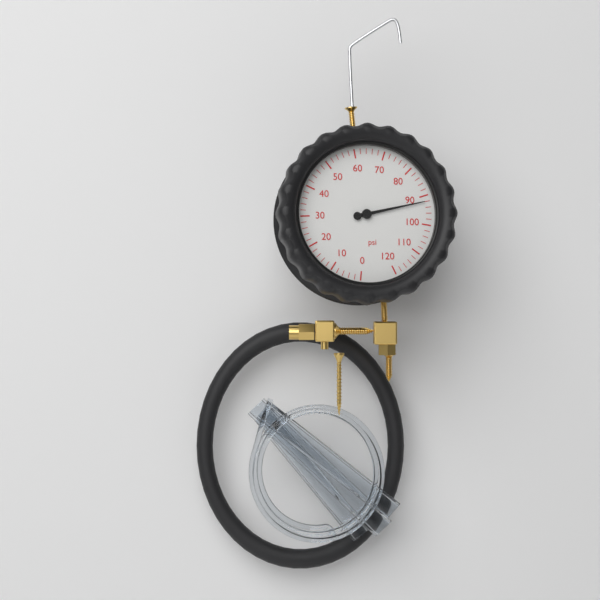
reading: 92 psi
